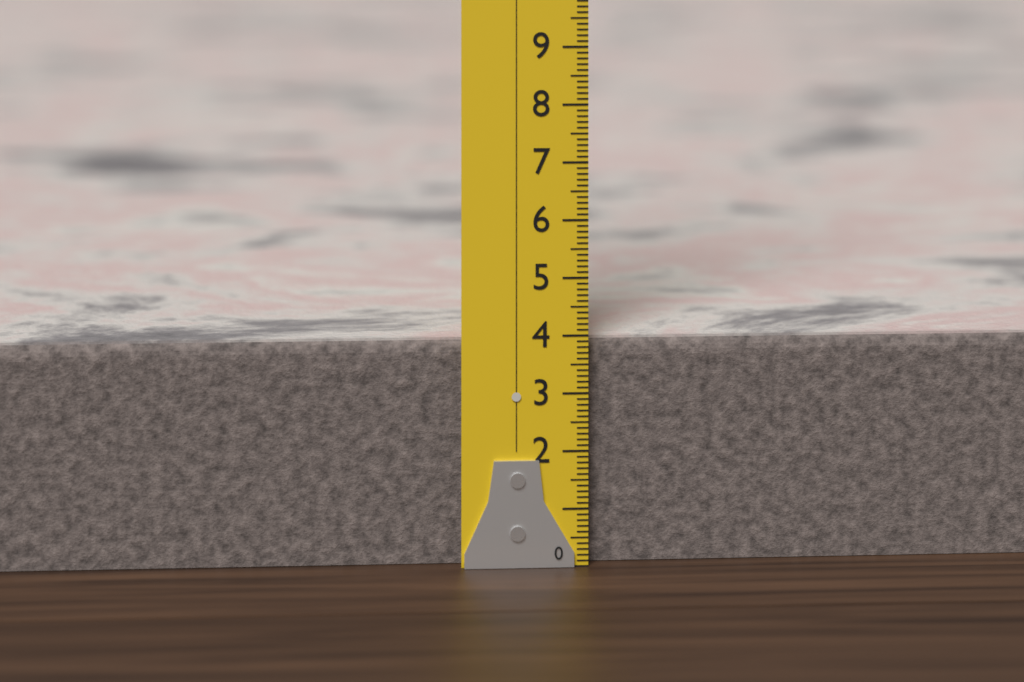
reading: 3.9 (no unit)
